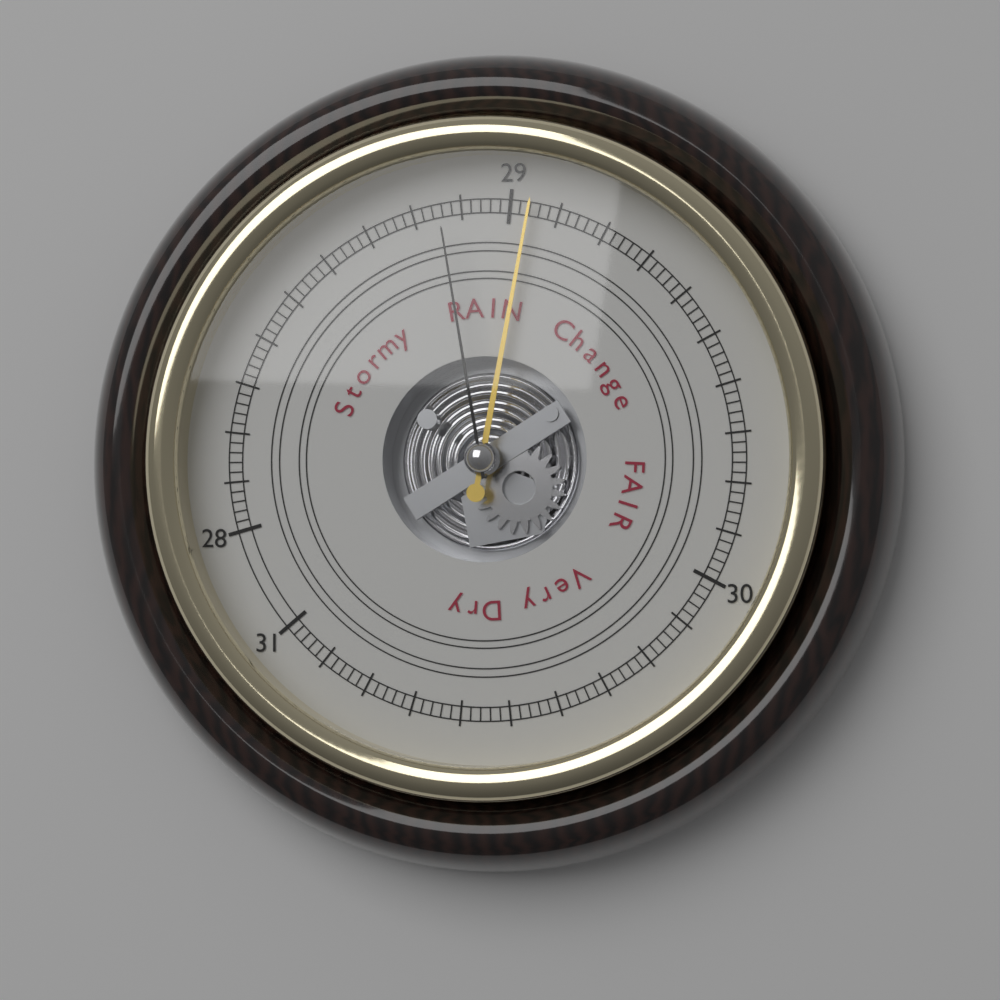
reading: 29.04 (no unit)
